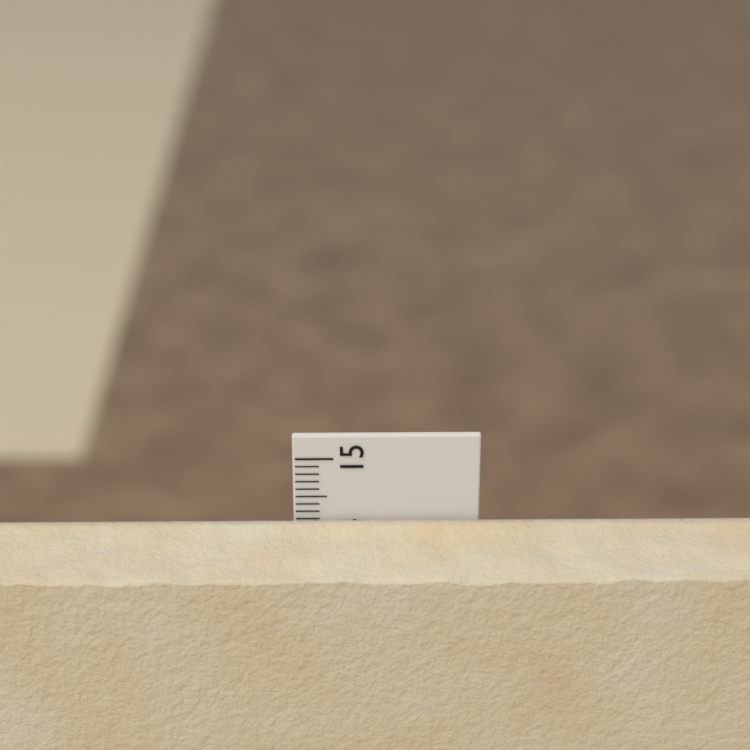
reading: 14.2 cm
